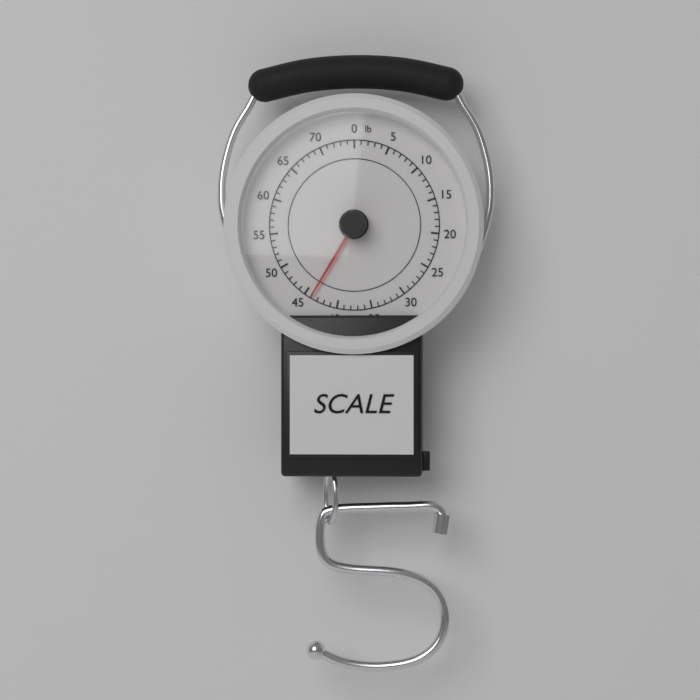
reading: 44 lb
